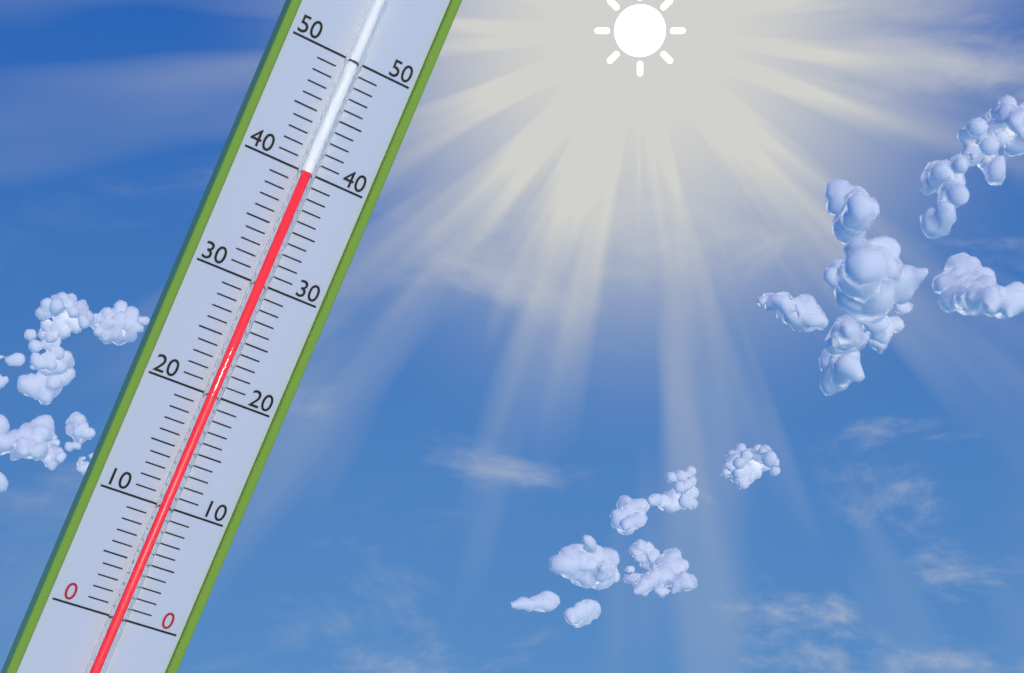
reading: 40 (no unit)
